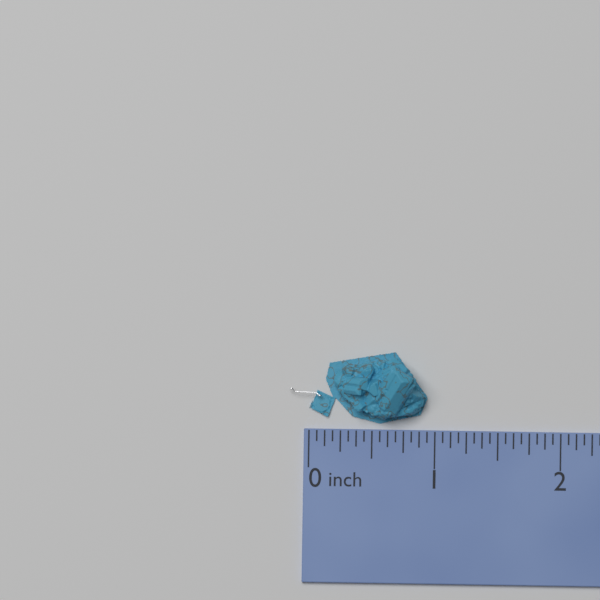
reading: 0.9375 inch
